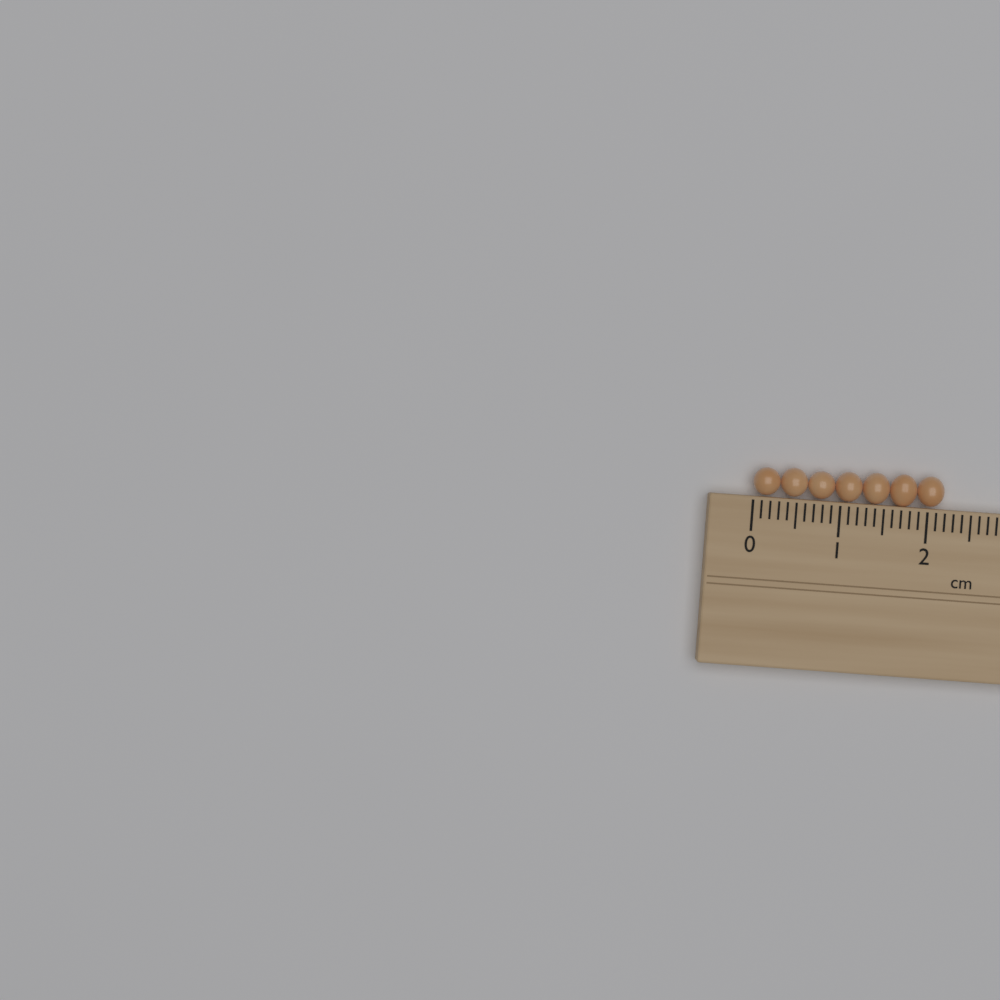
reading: 2.2 cm
